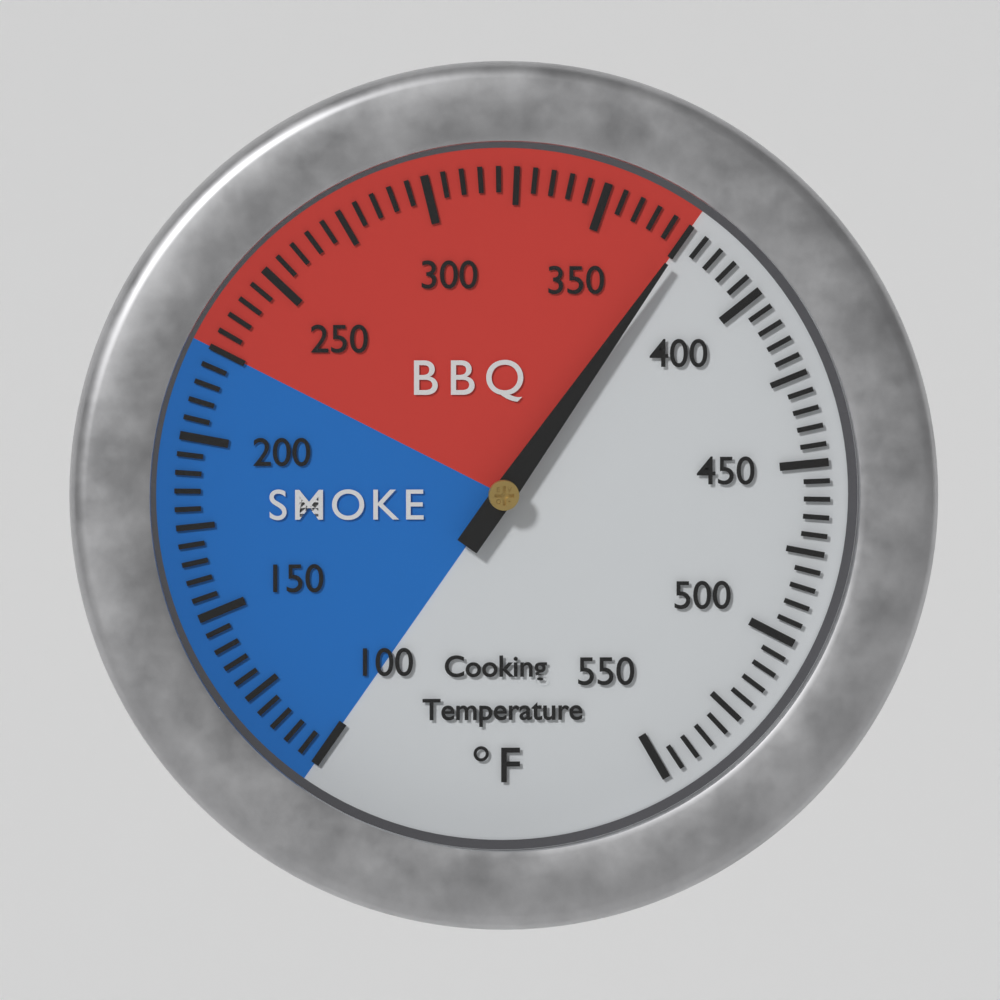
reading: 375 °F
